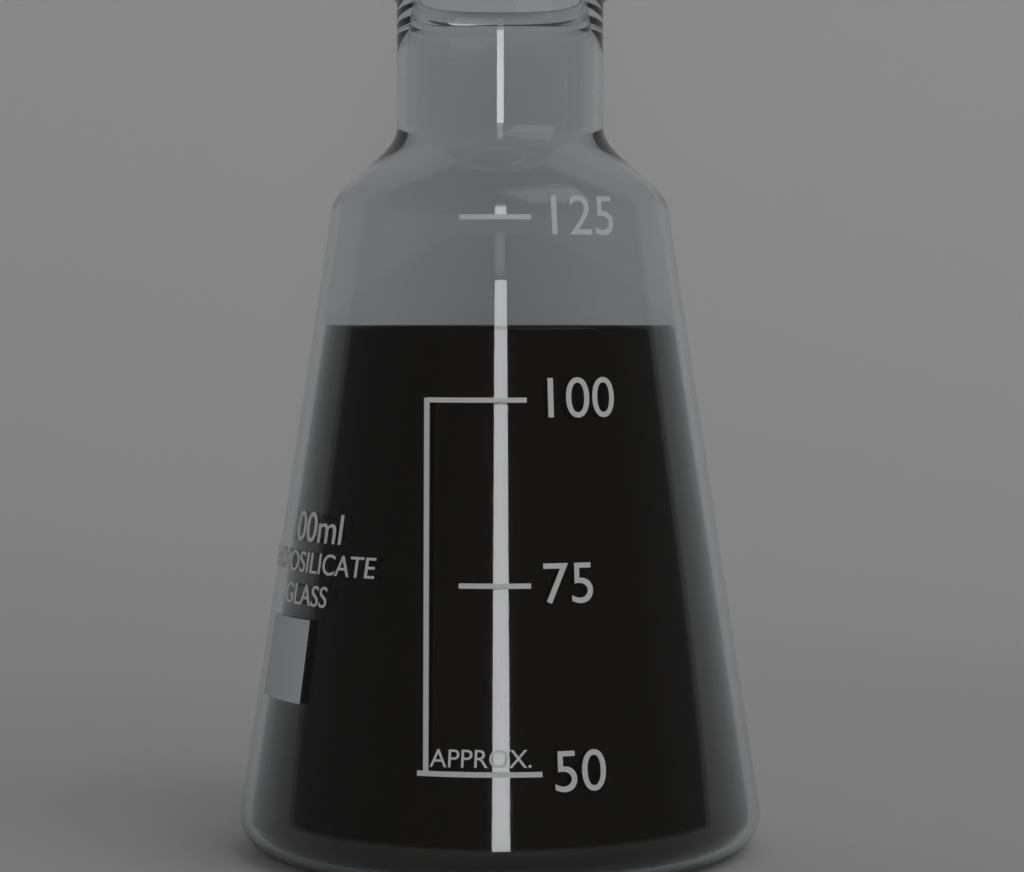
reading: 110 ml
